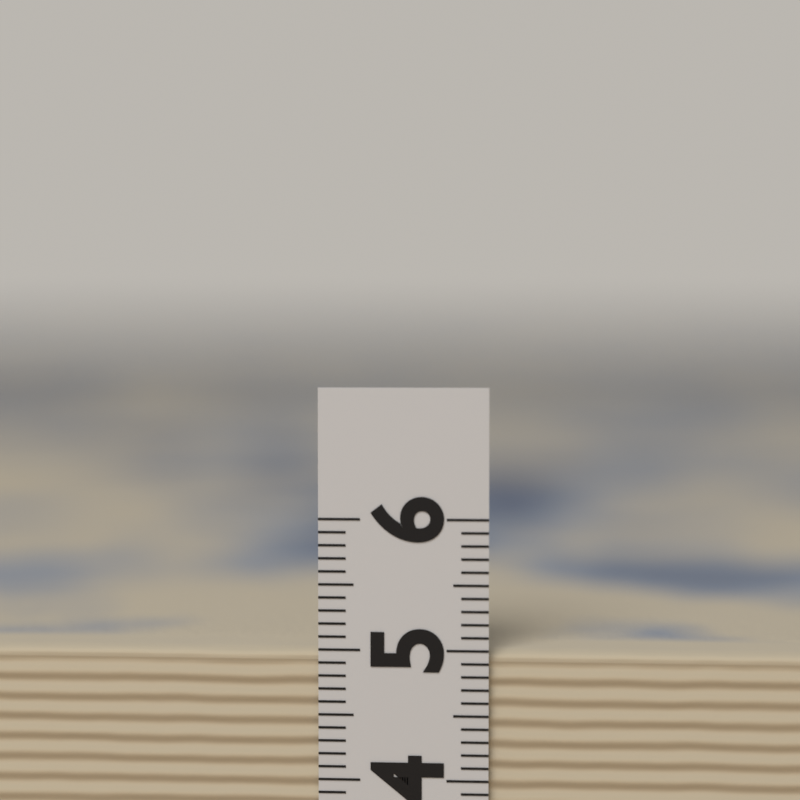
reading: 5.0 (no unit)
